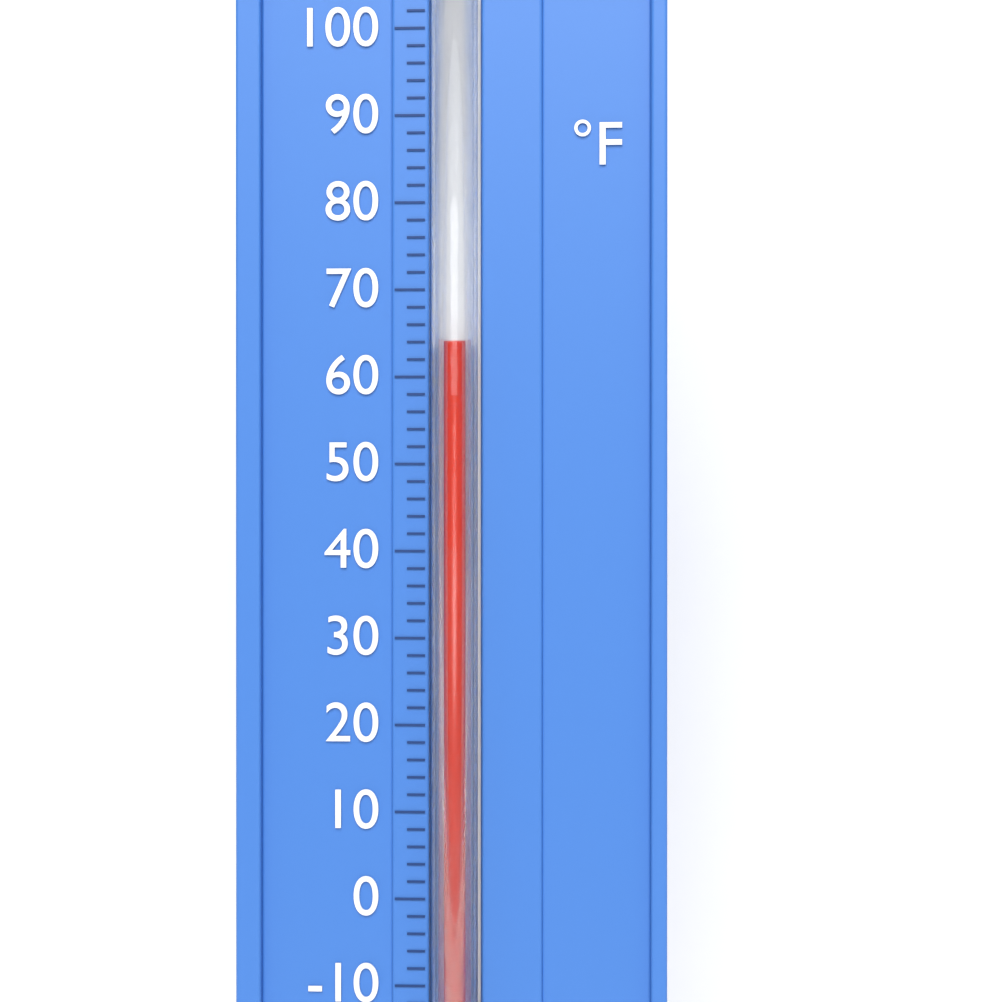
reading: 64 °F
